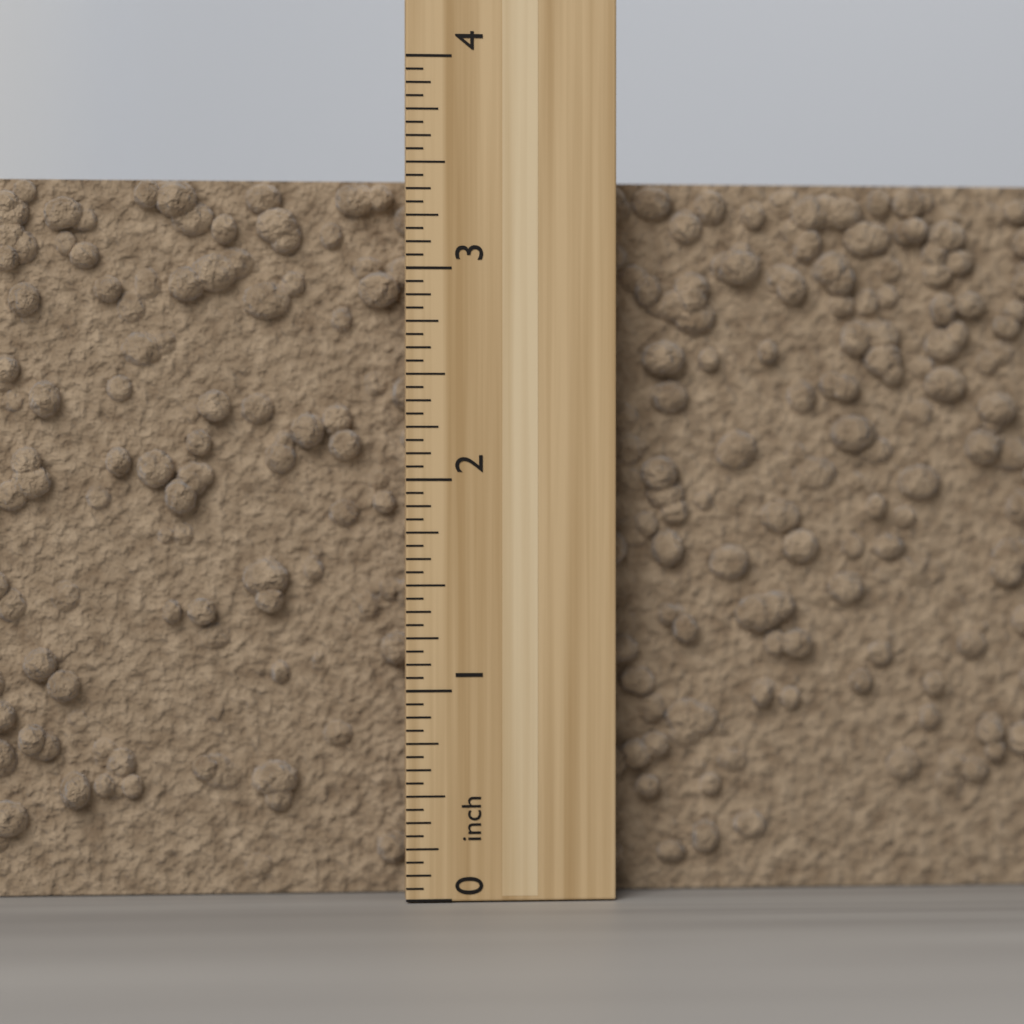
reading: 3.4375 inch
